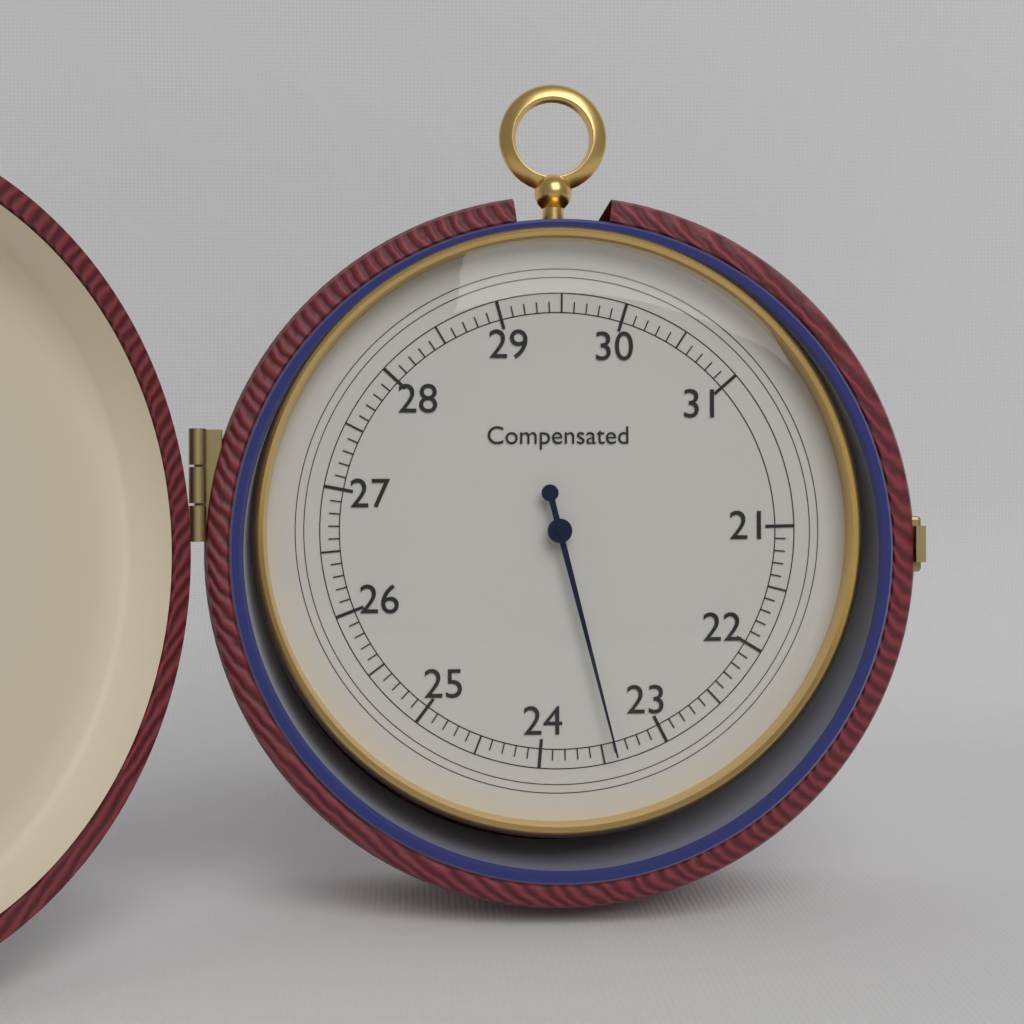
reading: 23.4 (no unit)
